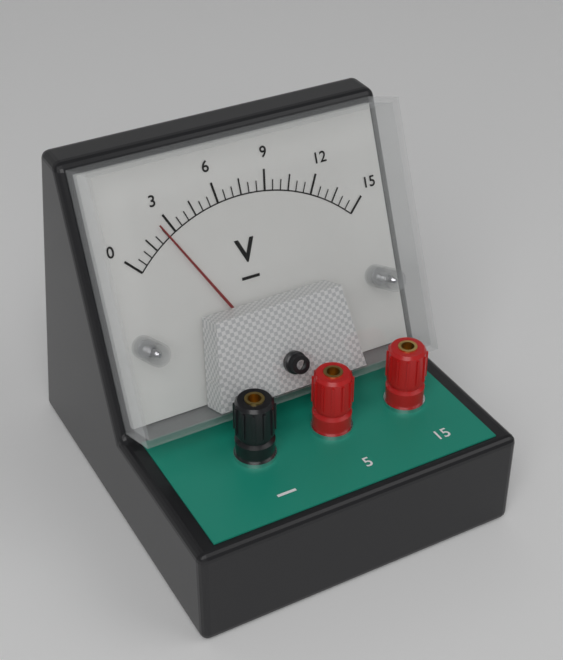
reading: 2.5 V
